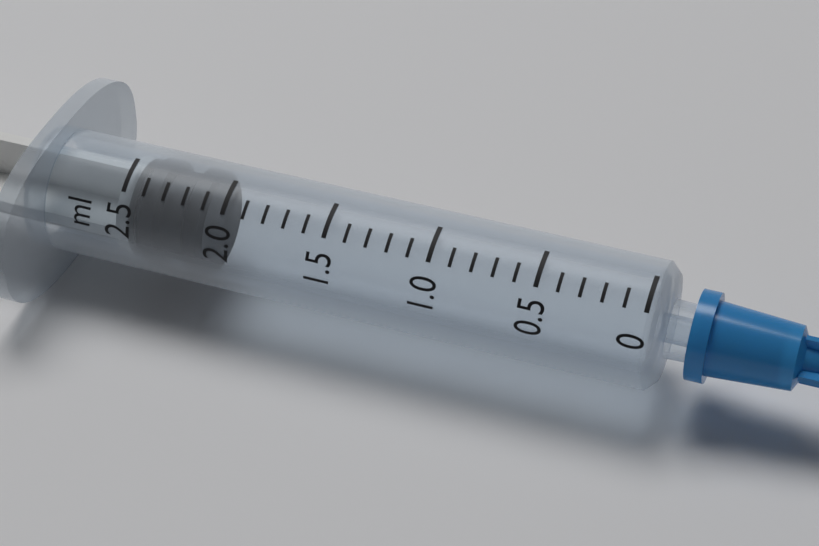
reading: 2.1 ml
